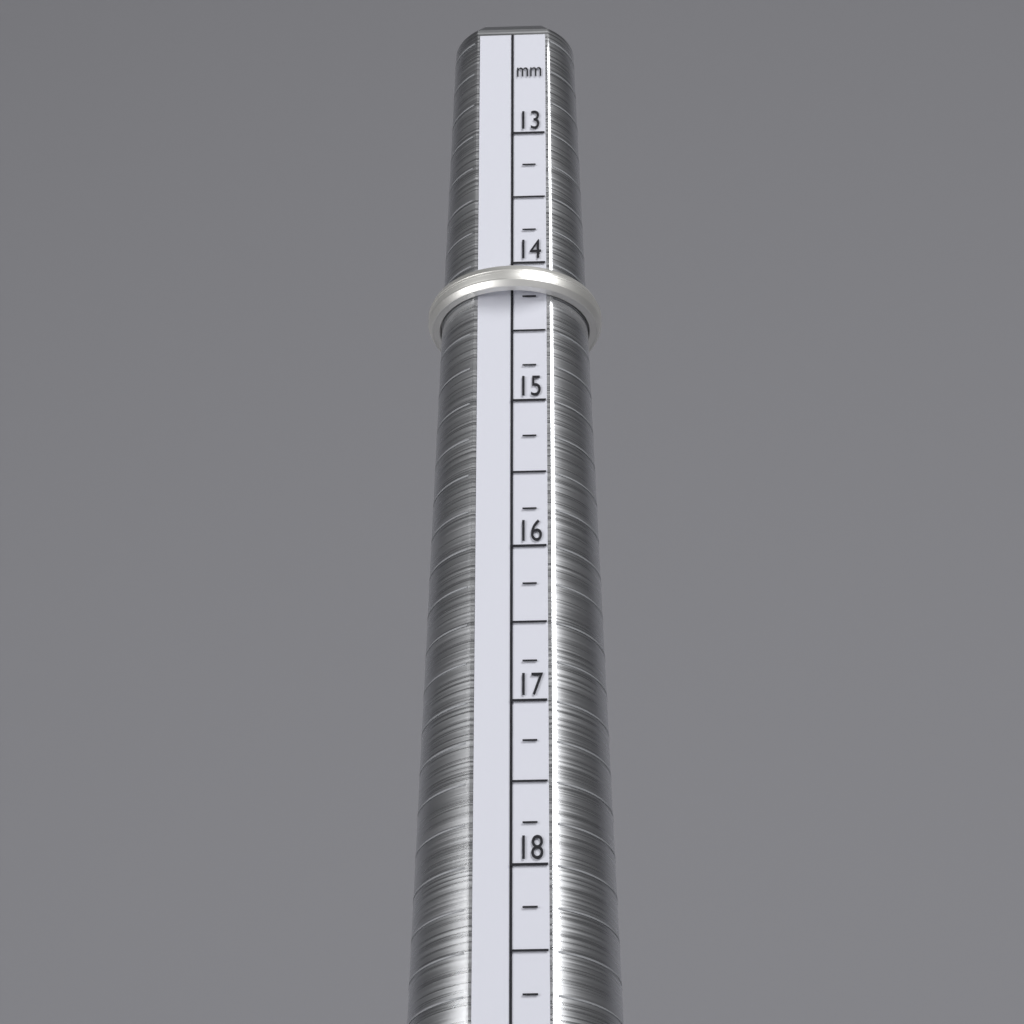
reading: 14.25 mm
